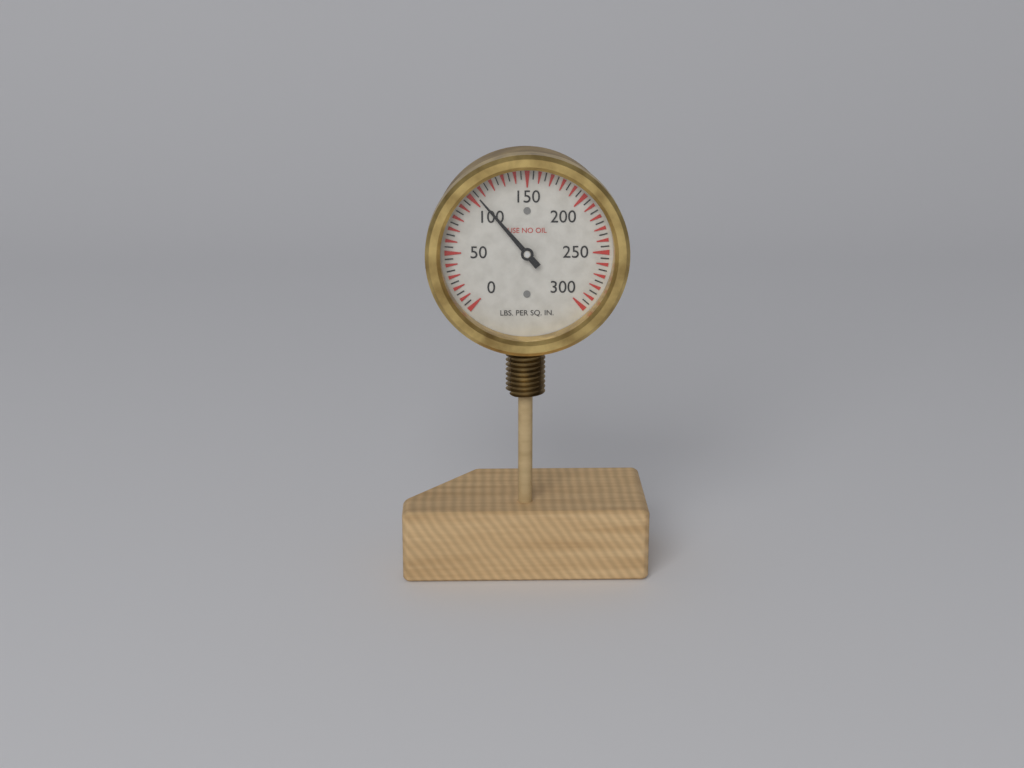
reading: 105 psi
